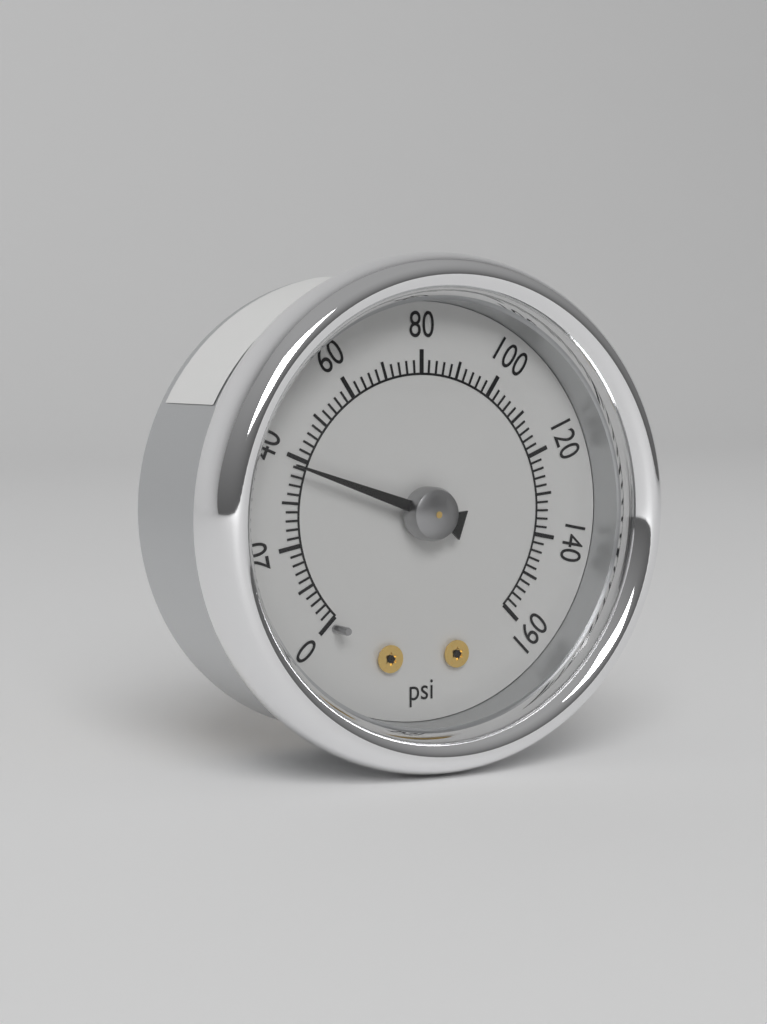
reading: 38 psi
